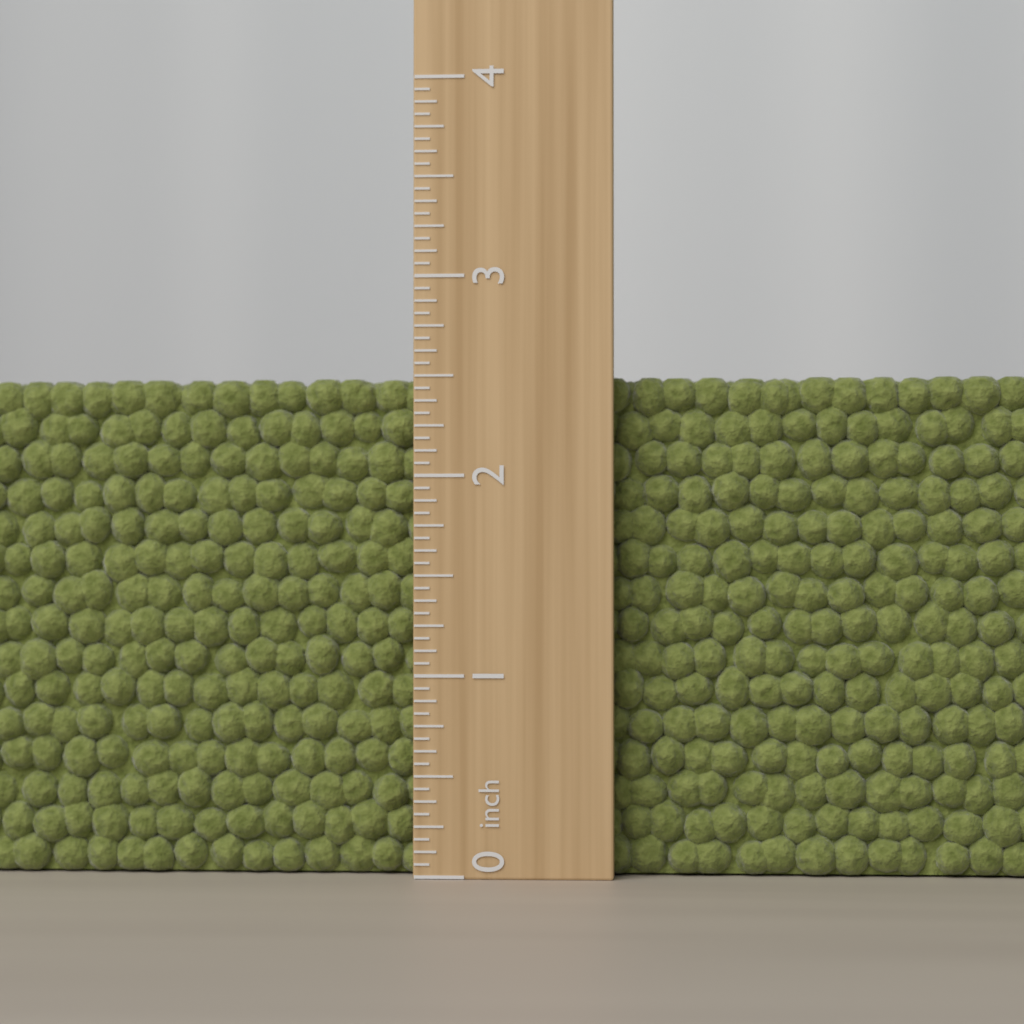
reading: 2.5000 inch
